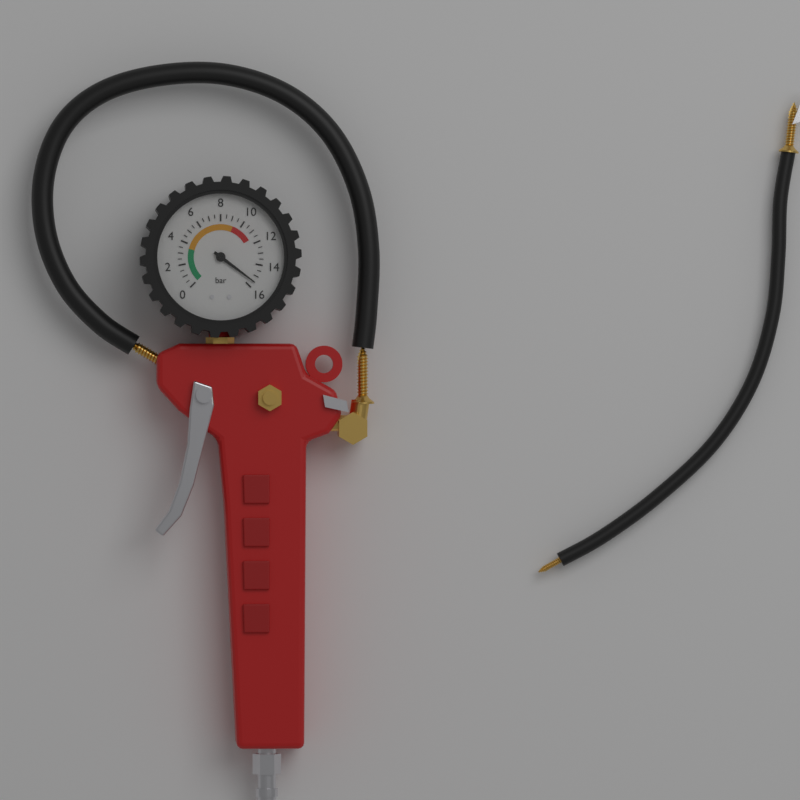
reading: 15.5 bar
